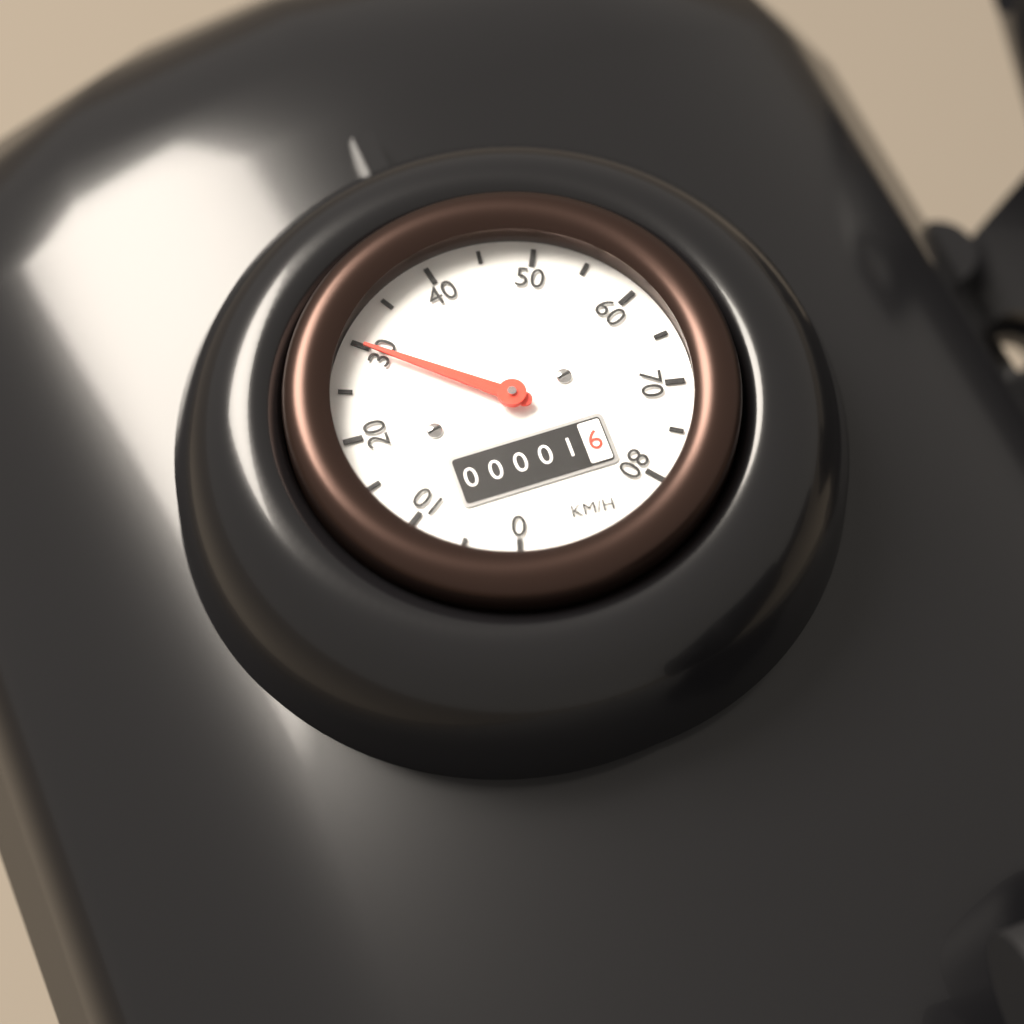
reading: 30 km/h
